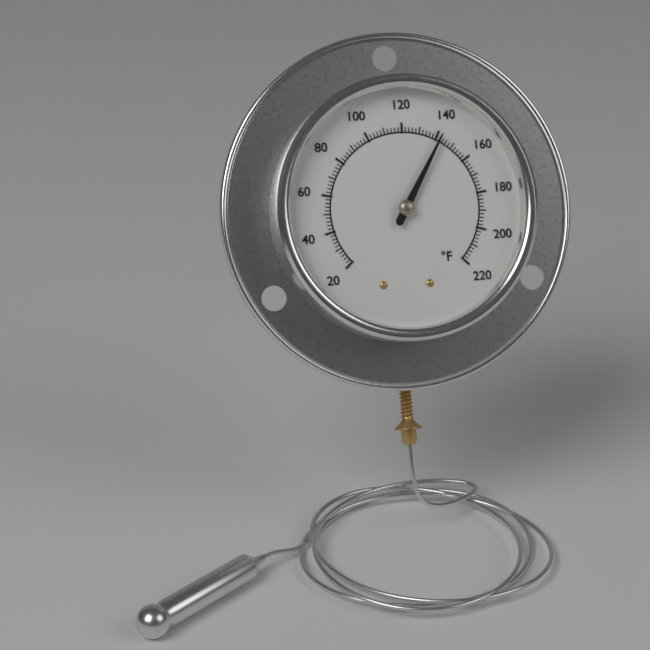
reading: 142 °F
